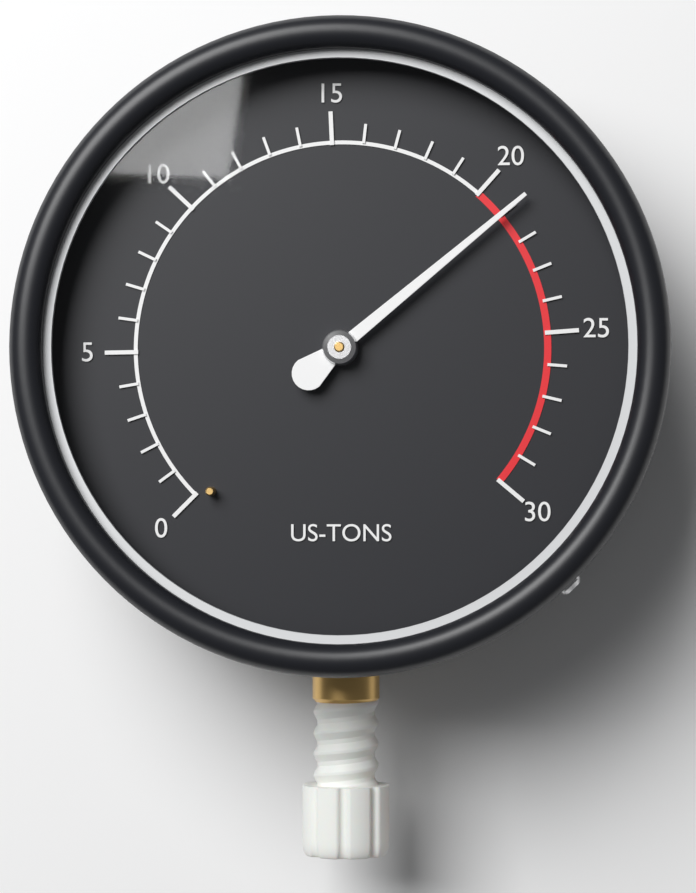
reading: 21 US-TONS
